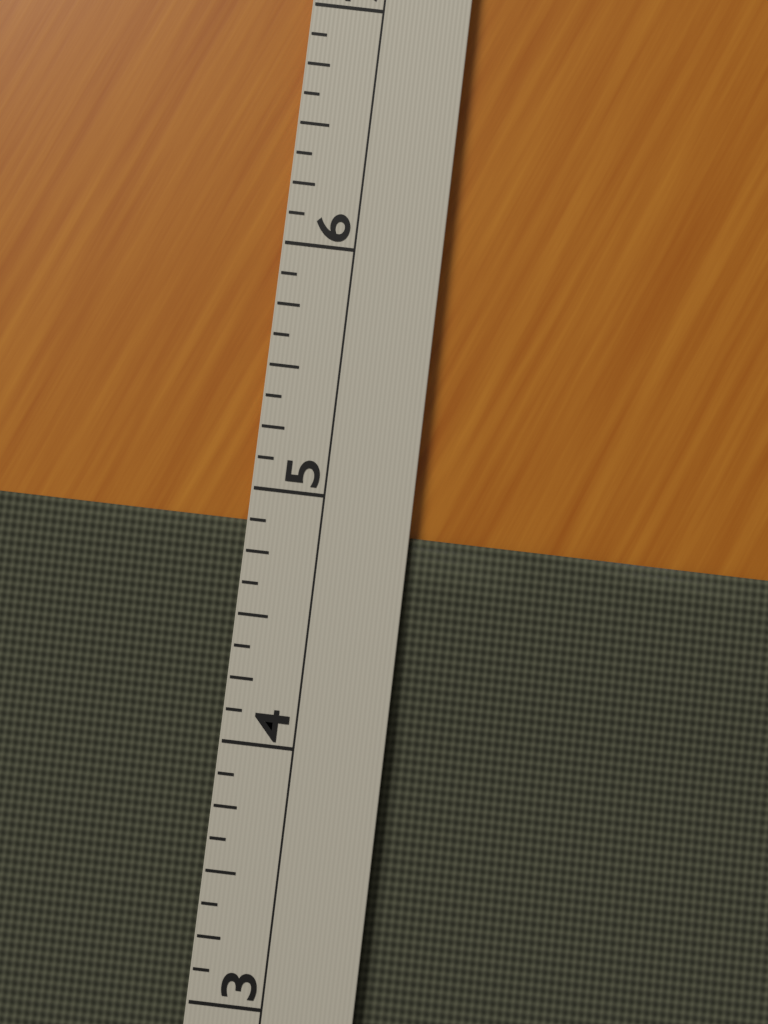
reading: 4.875 (no unit)
